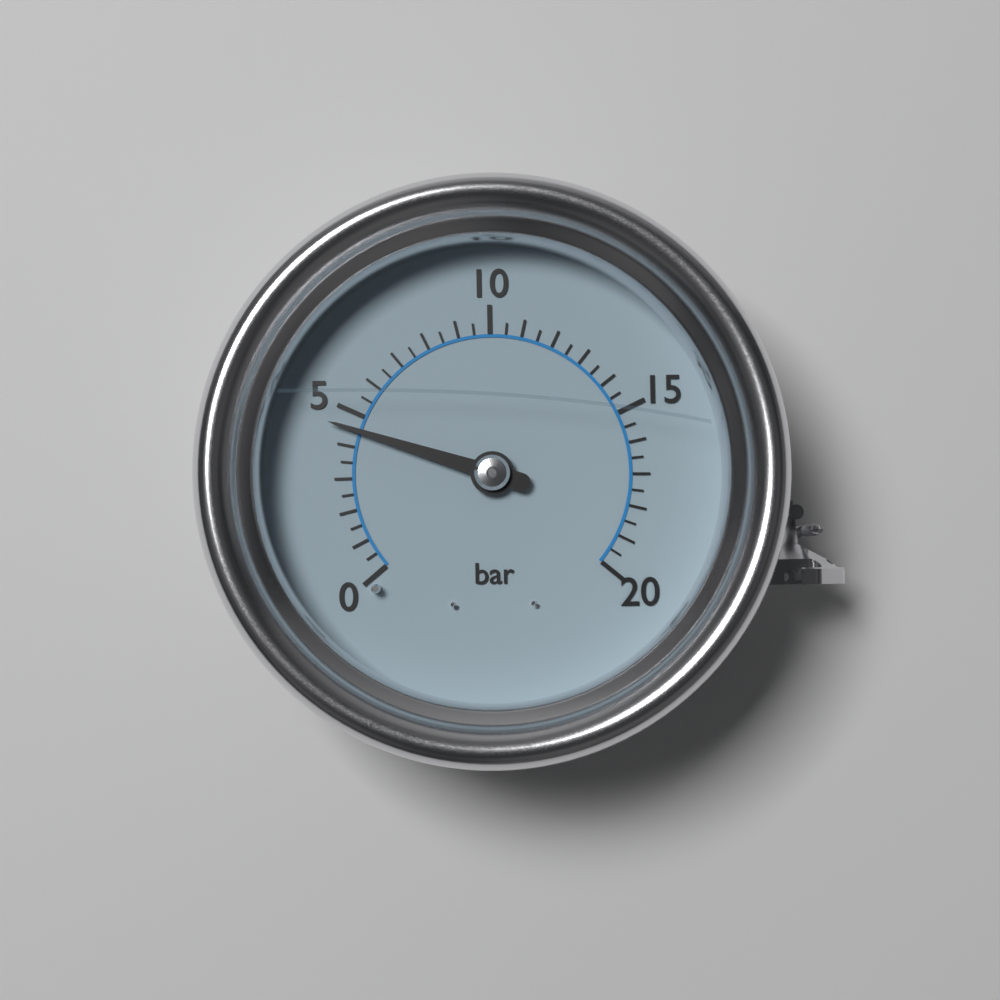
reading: 4.5 bar
